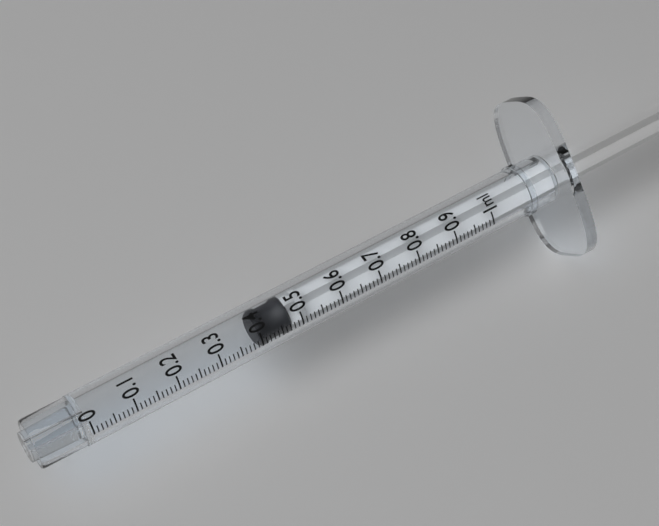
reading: 0.40 ml
